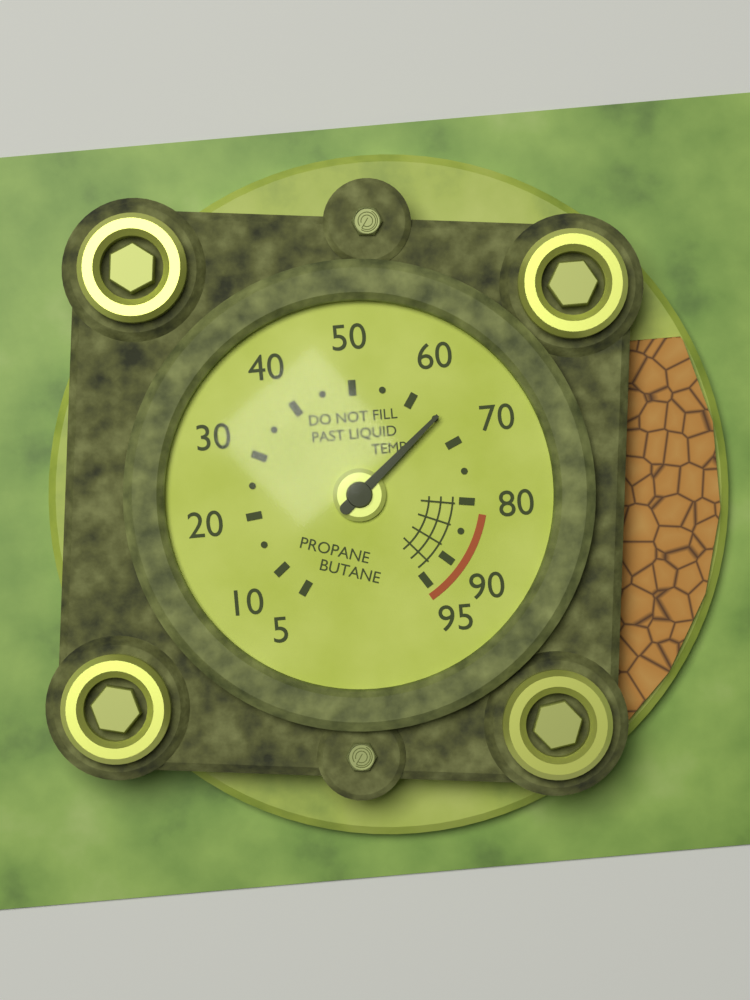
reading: 65 (no unit)
